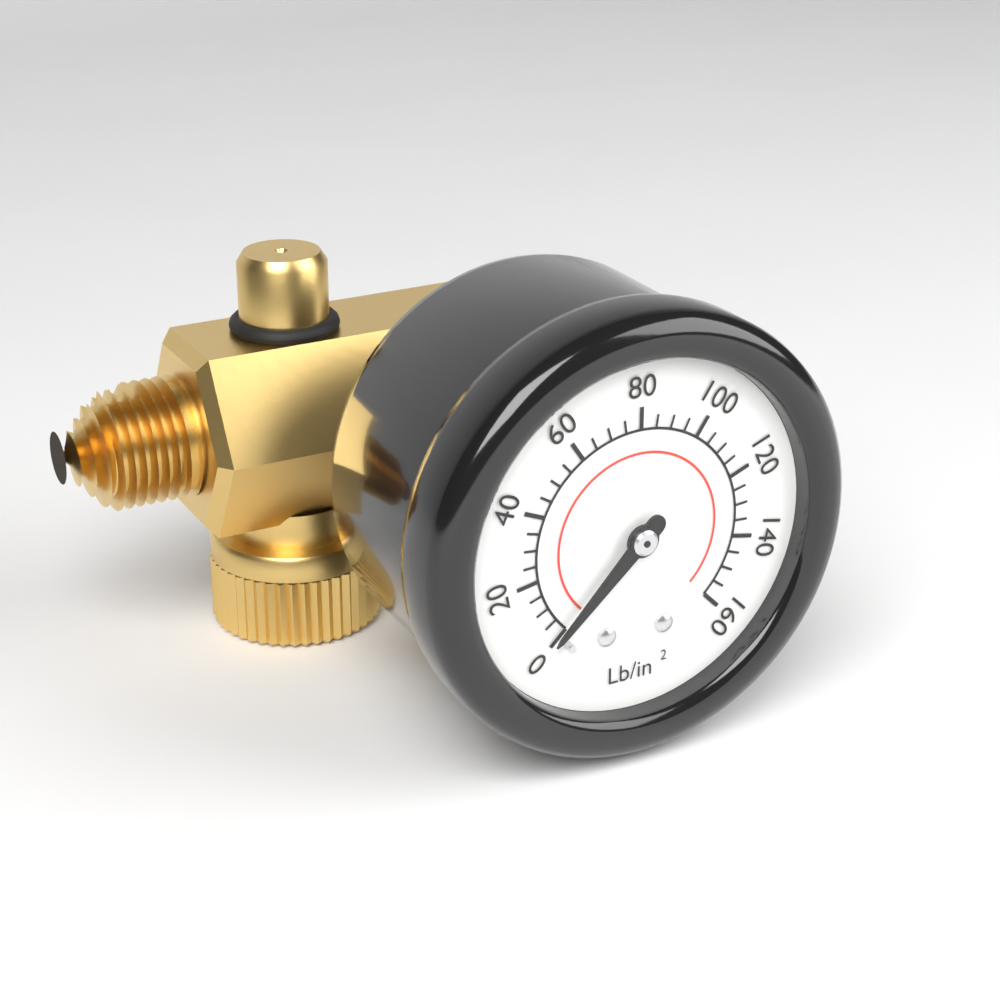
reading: 0 Lb/in²
